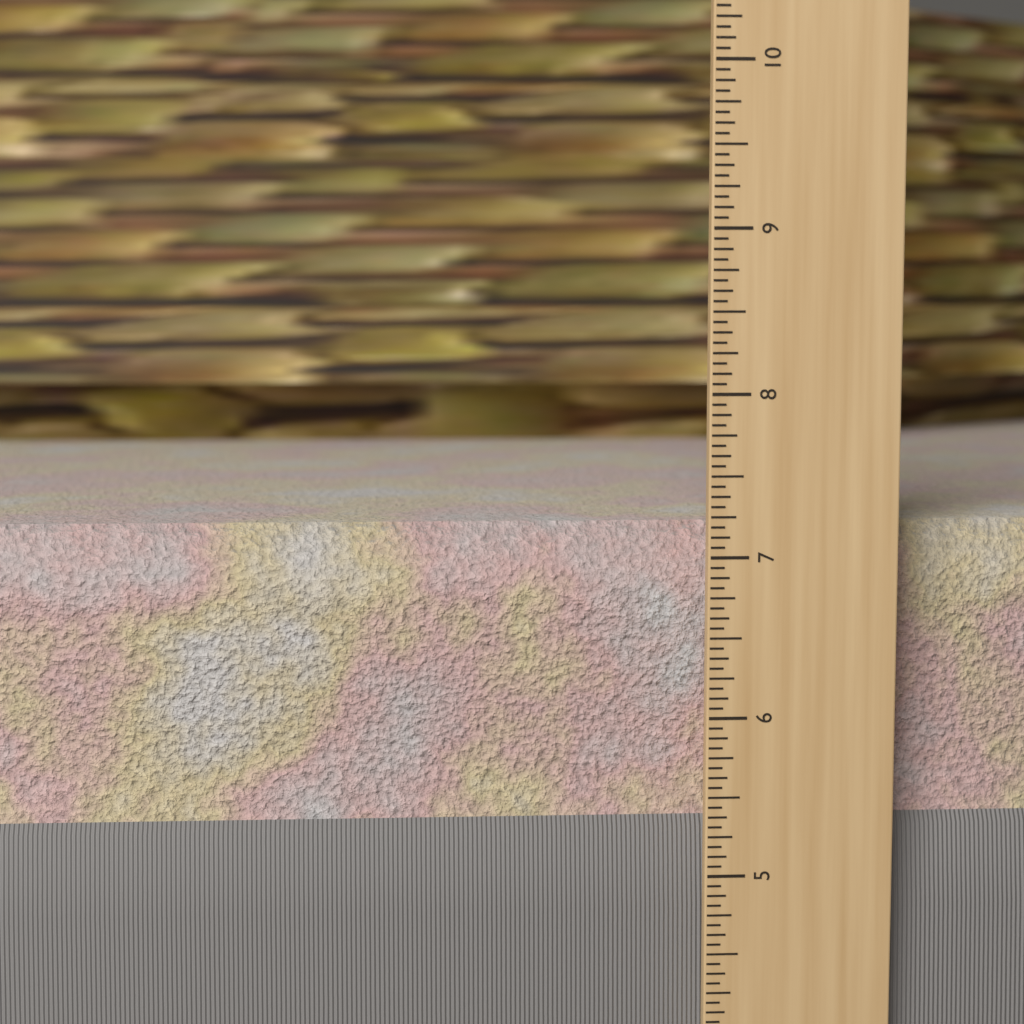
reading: 7.1875 in
